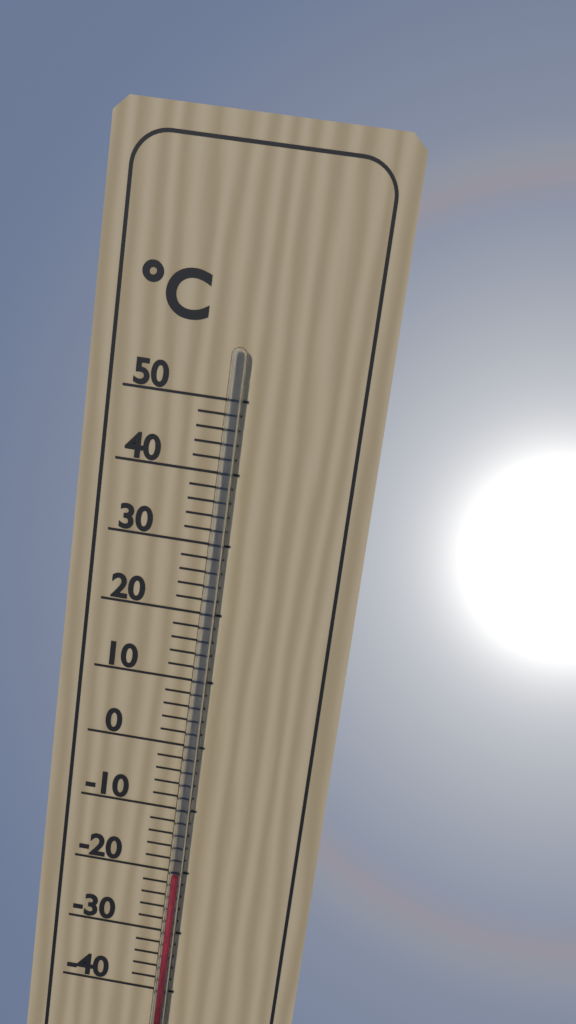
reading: -20 °C
